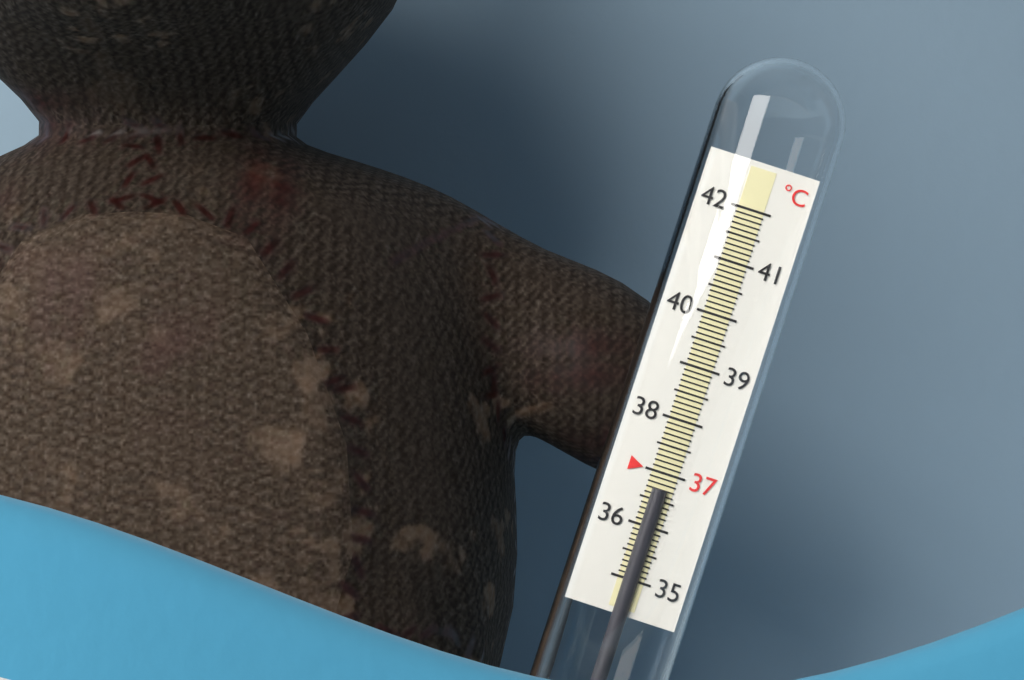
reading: 36.7 °C
